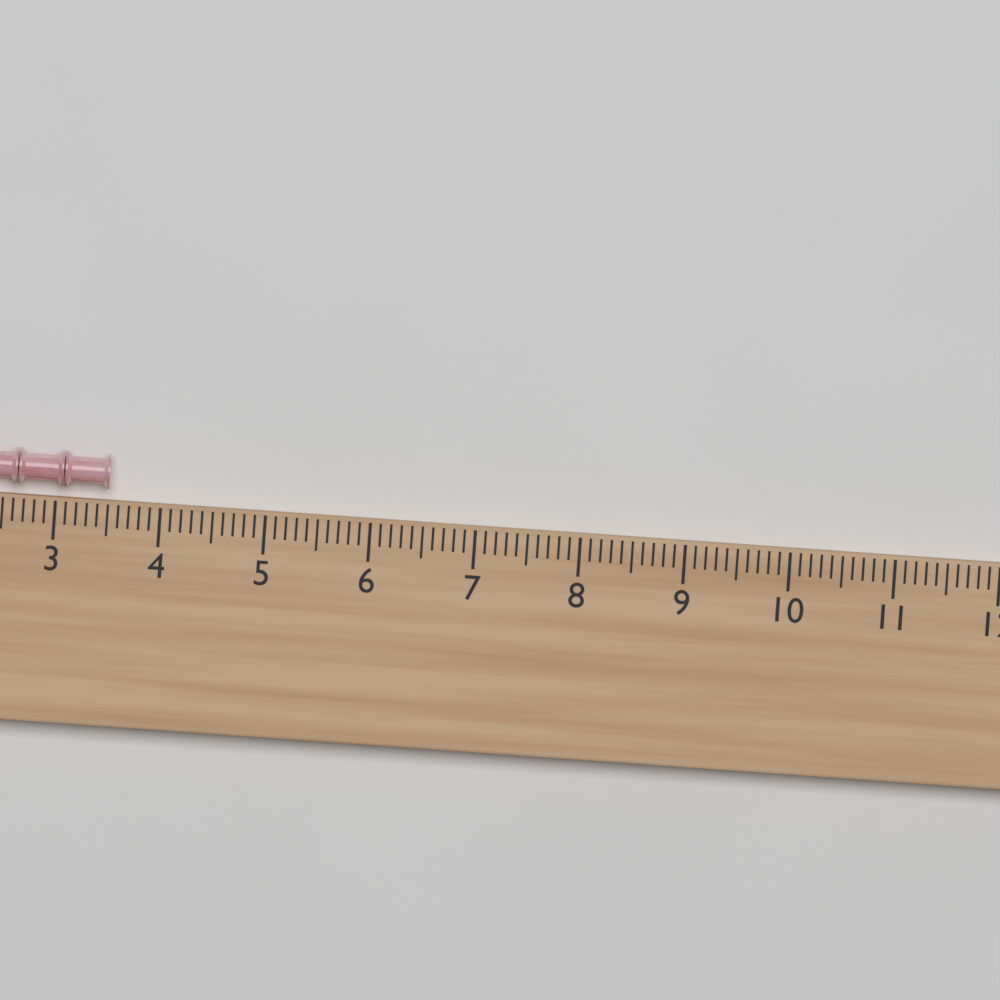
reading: 3.5 (no unit)
